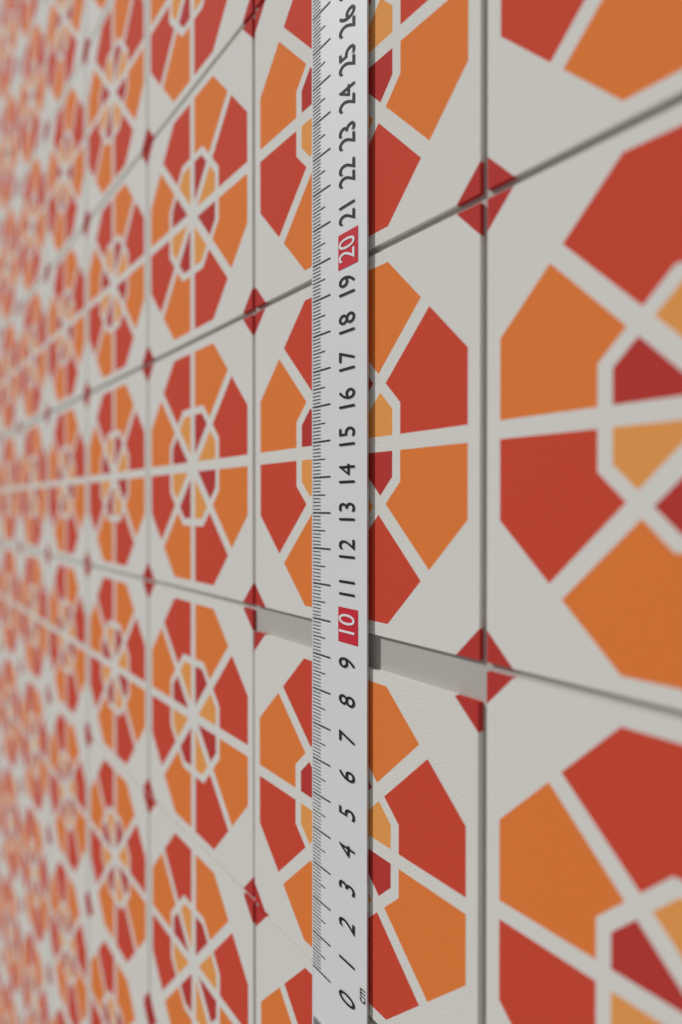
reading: 9.0 cm
